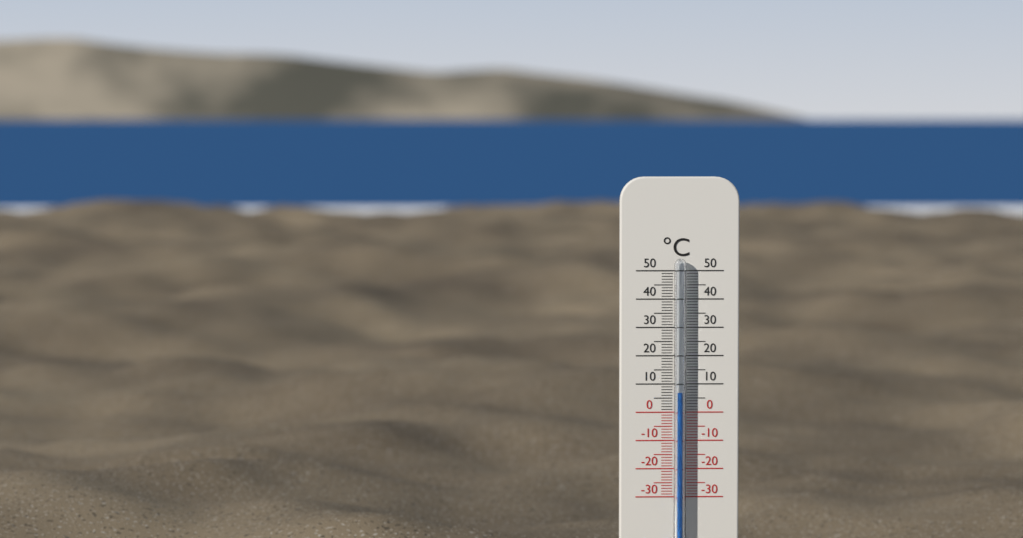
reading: 7 °C
